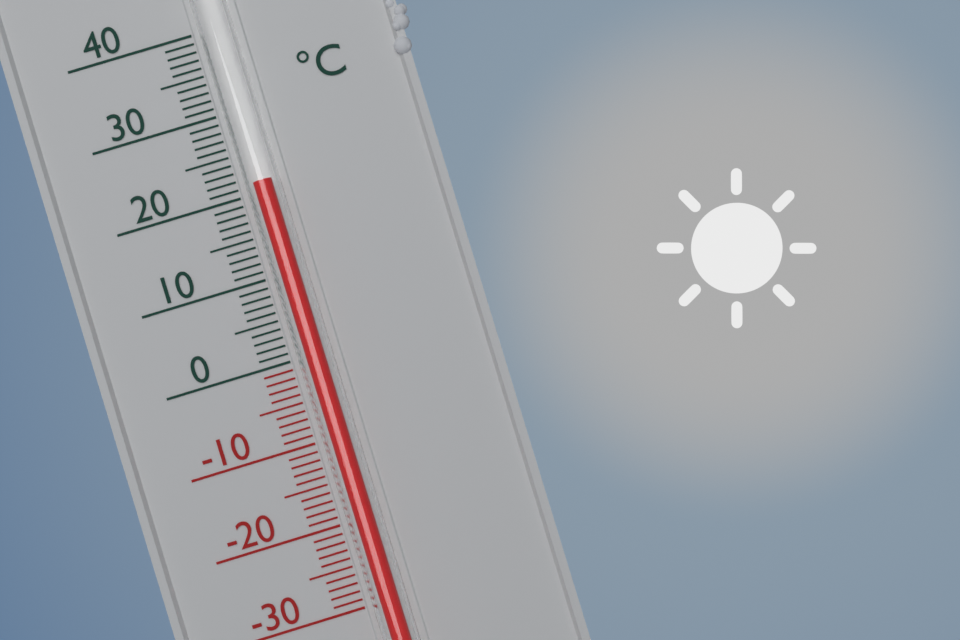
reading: 21 °C
